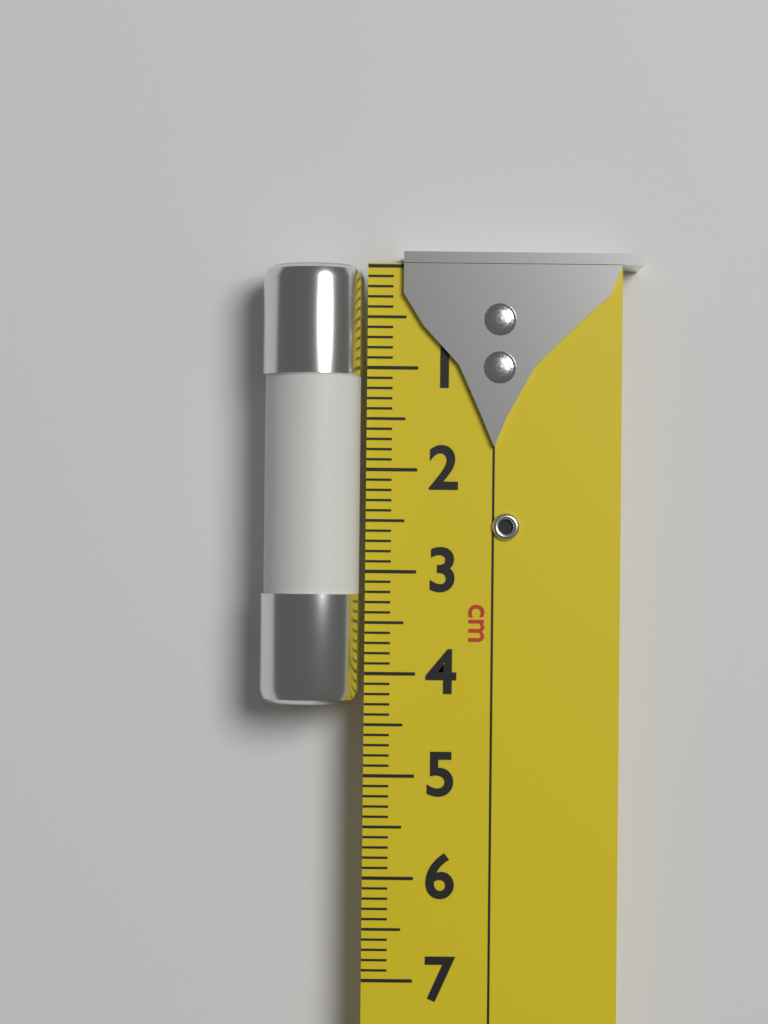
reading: 4.3 cm
